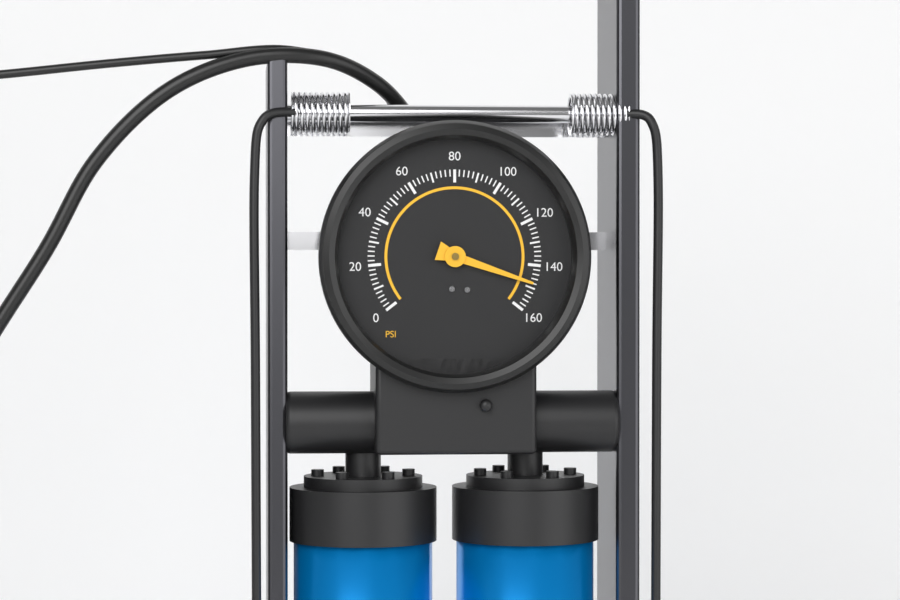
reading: 148 psi
